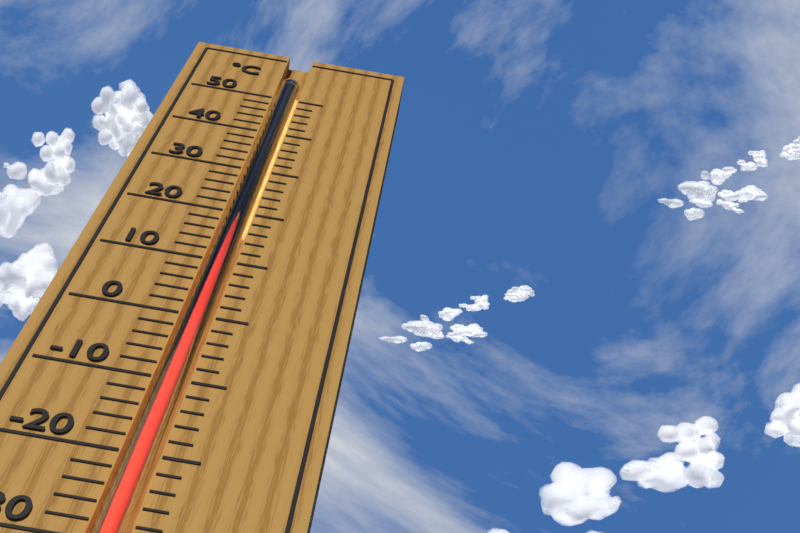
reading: 18 °C
